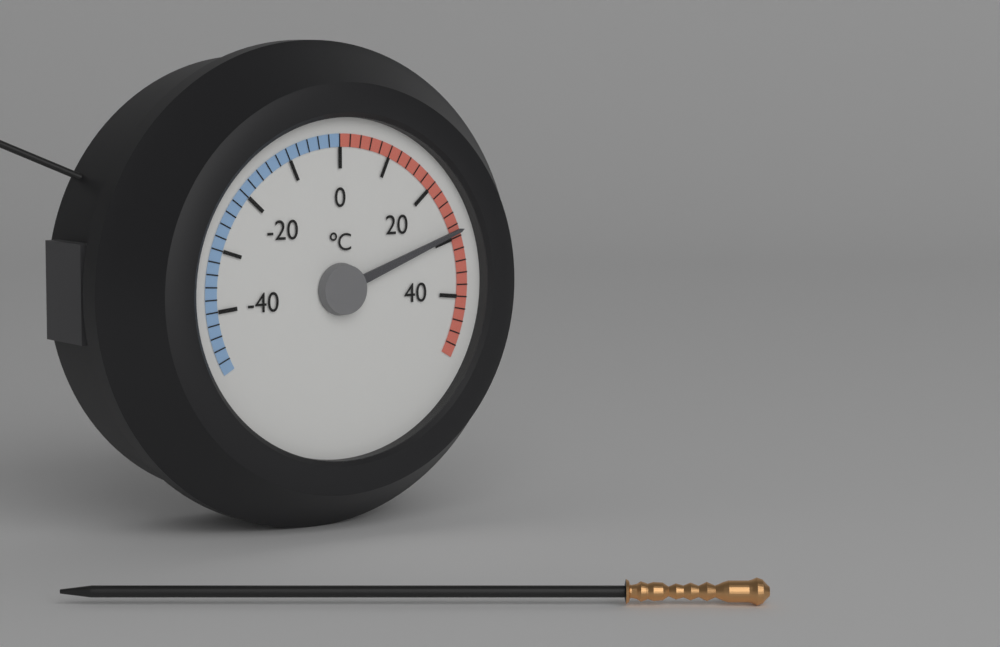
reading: 29 °C
